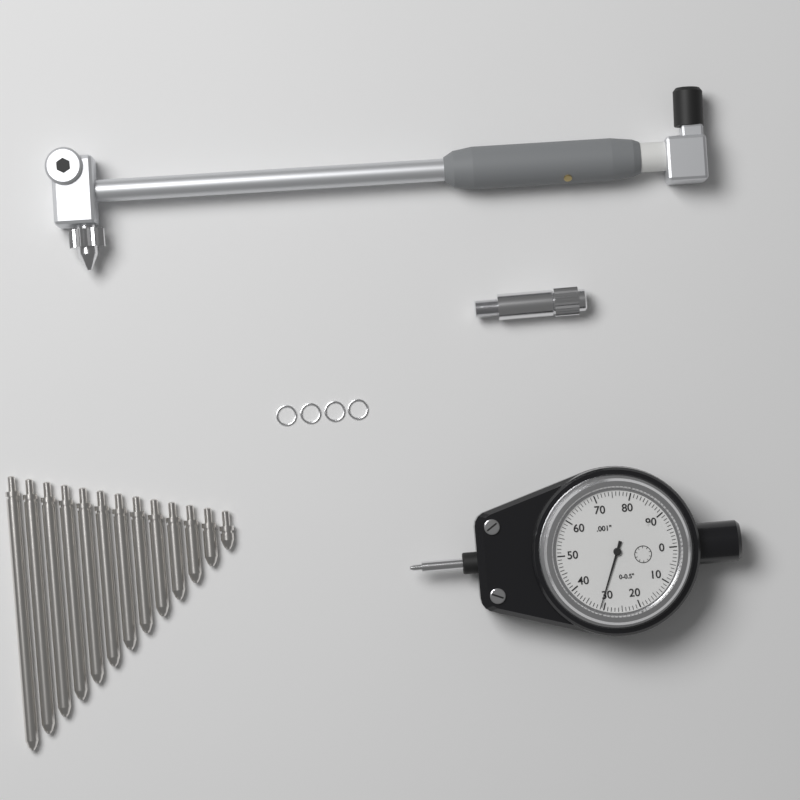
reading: 0.031 in
